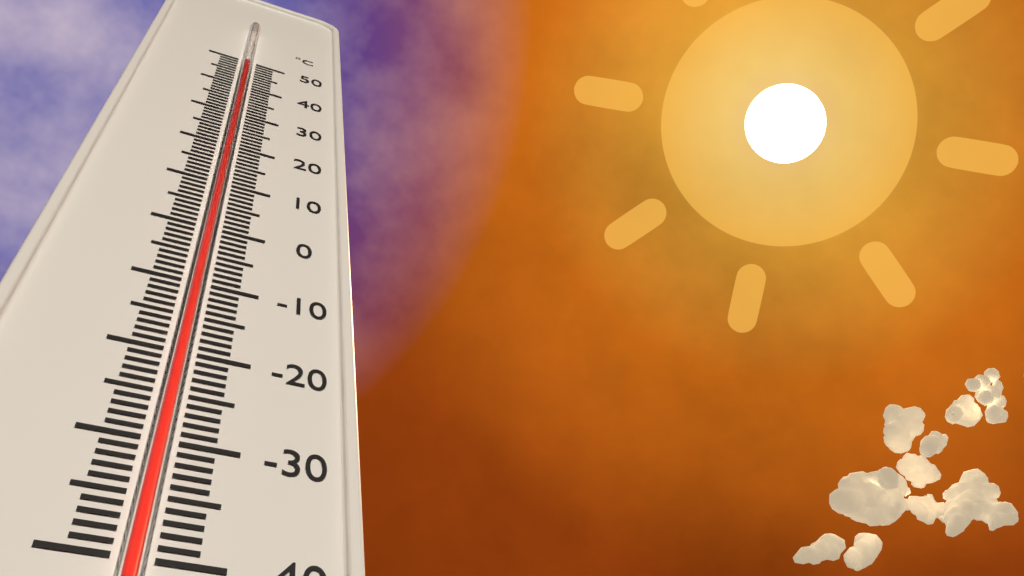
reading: 47 °C
